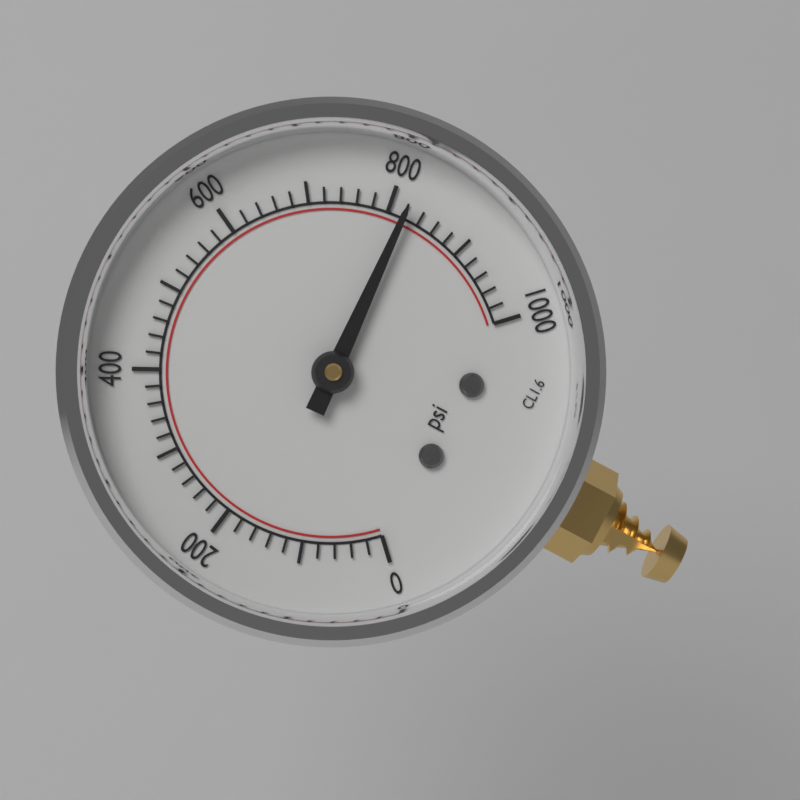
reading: 820 psi
